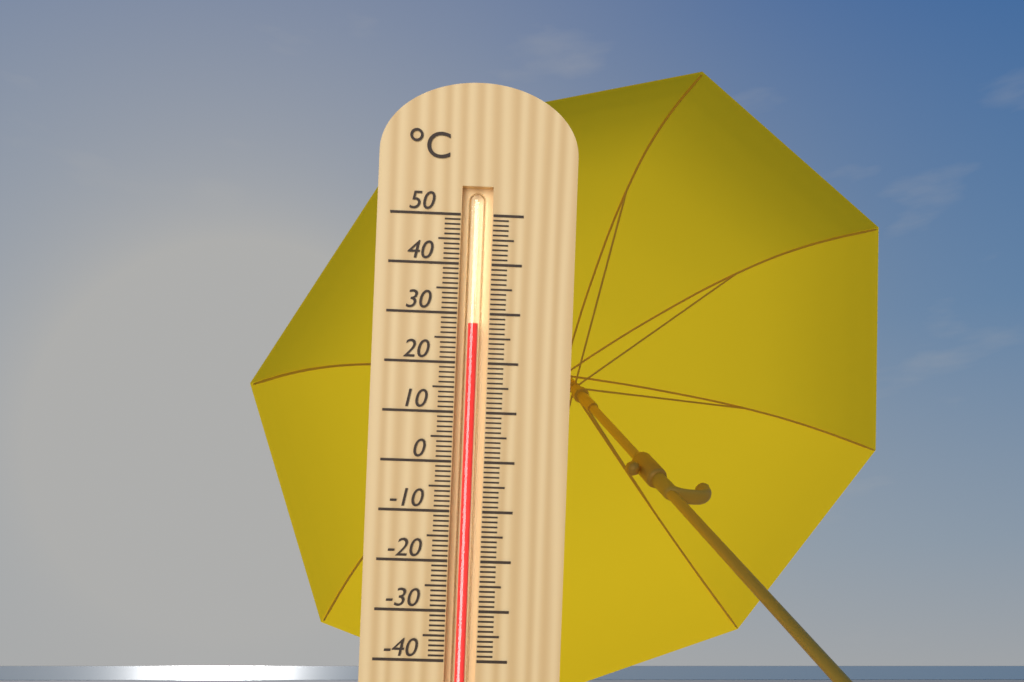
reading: 28 °C
